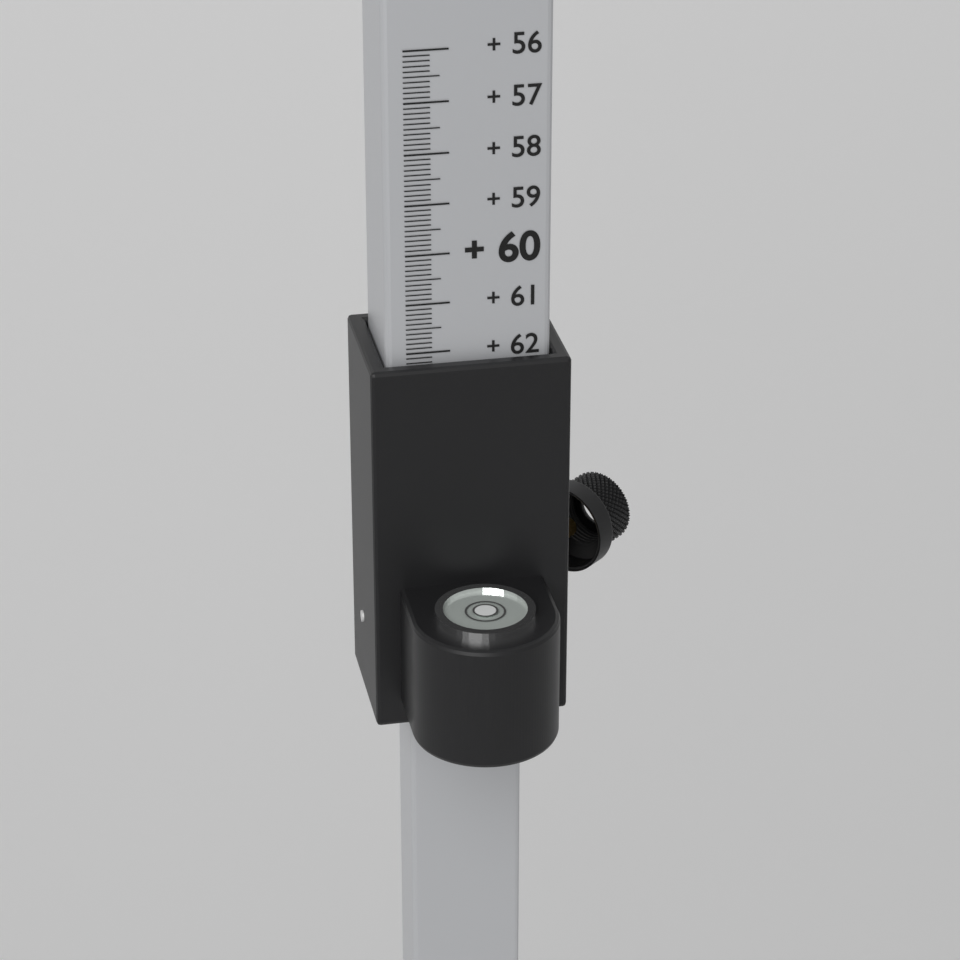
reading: 62.2 (no unit)
